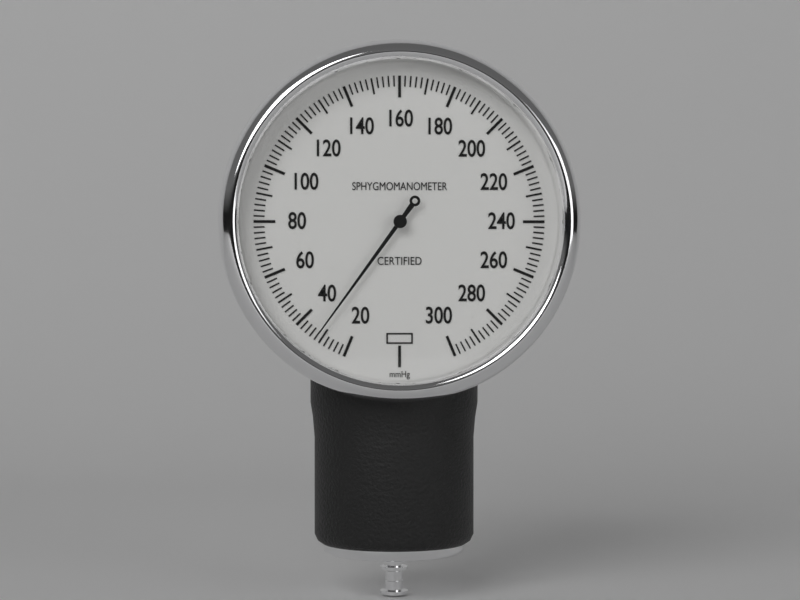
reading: 32 mmHg
